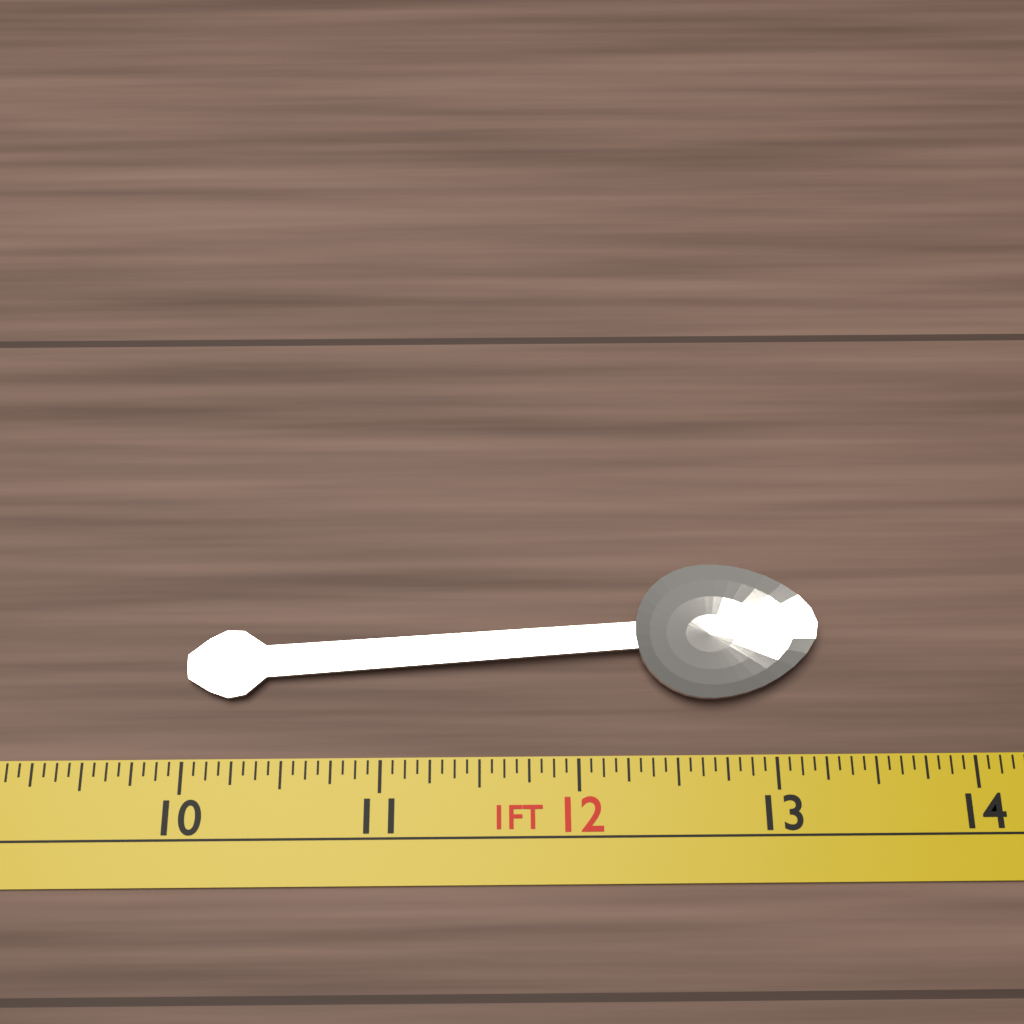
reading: 13.2500 in
